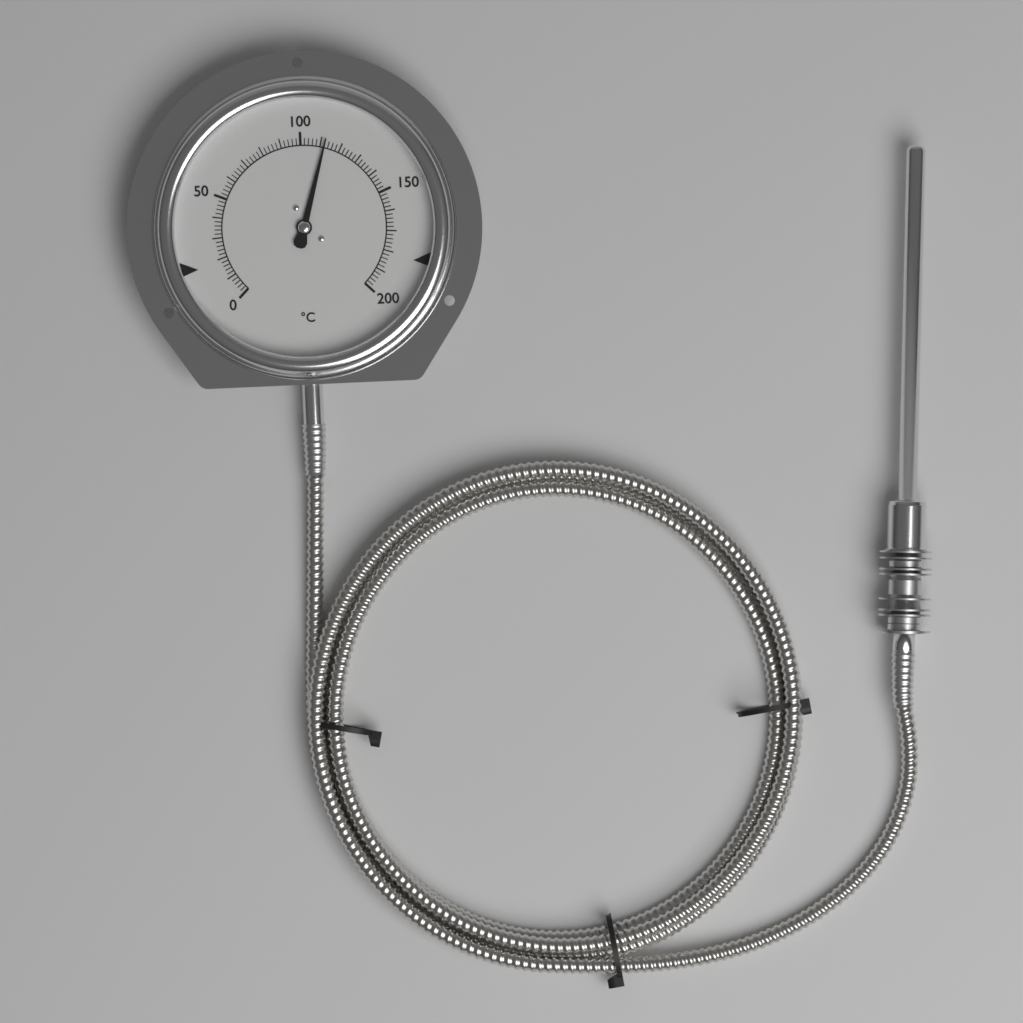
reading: 112 °C
